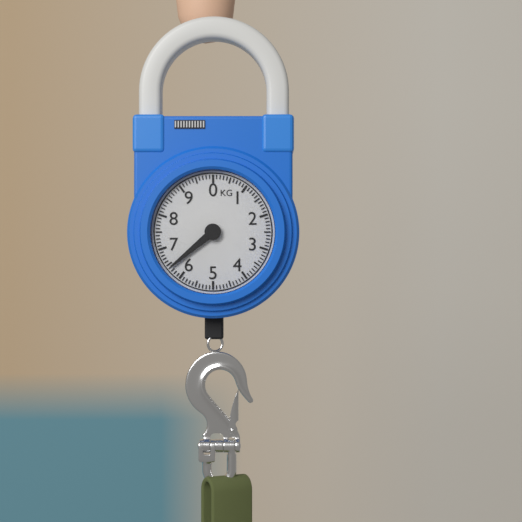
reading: 6.4 kg
